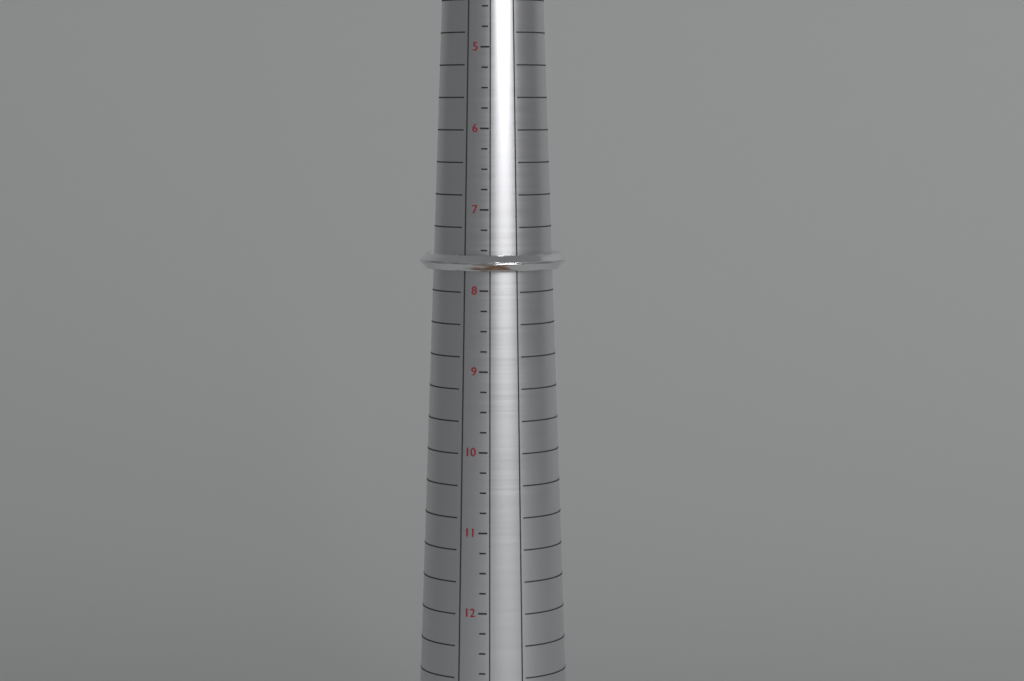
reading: 7.75 (no unit)
